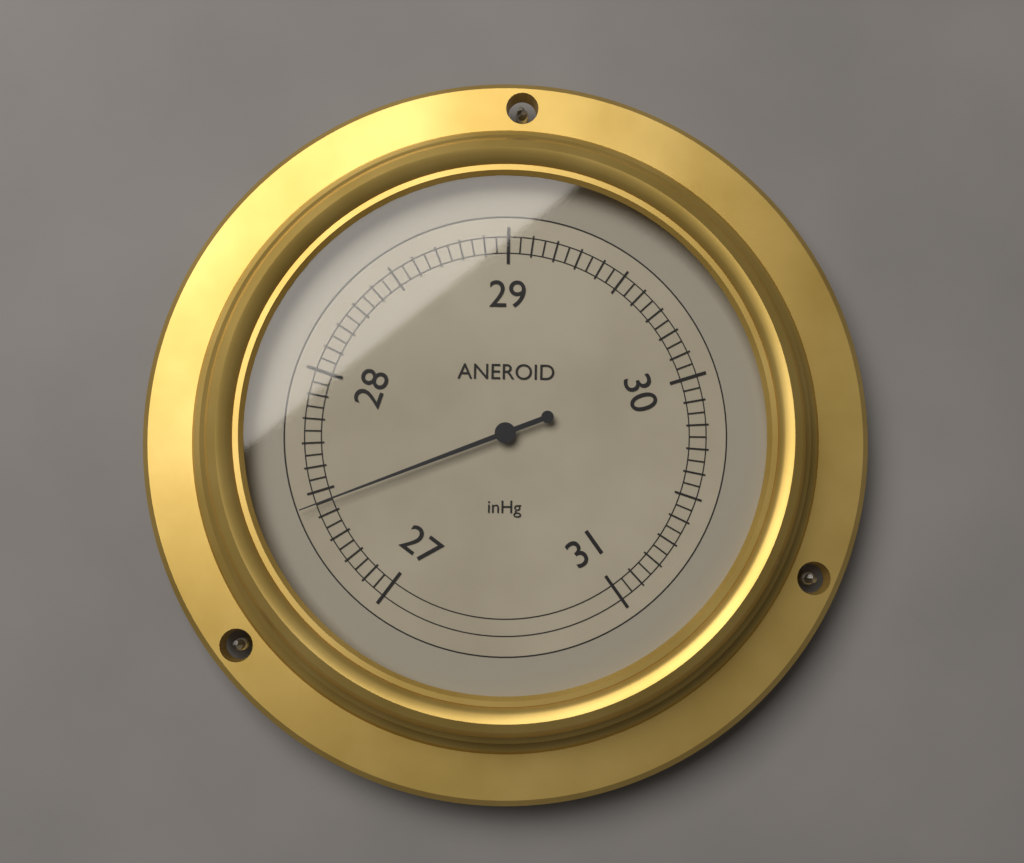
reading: 27.45 inHg
